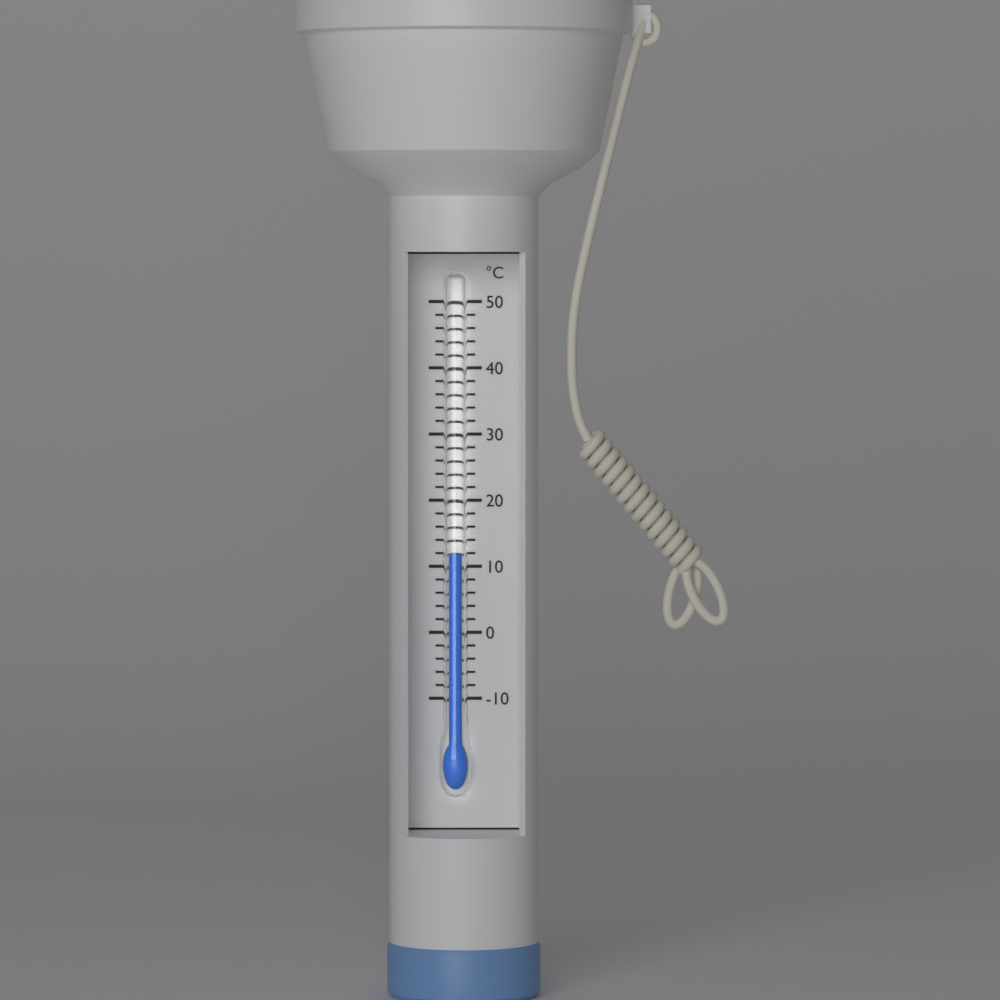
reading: 12 °C
